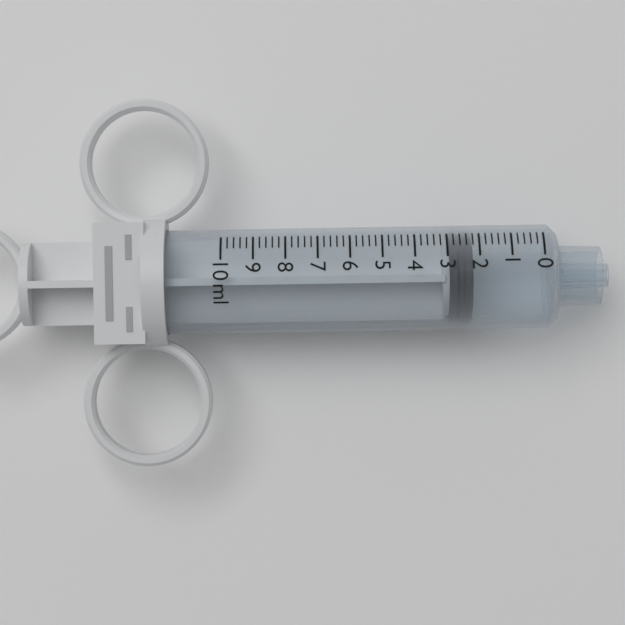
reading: 2.2 ml
